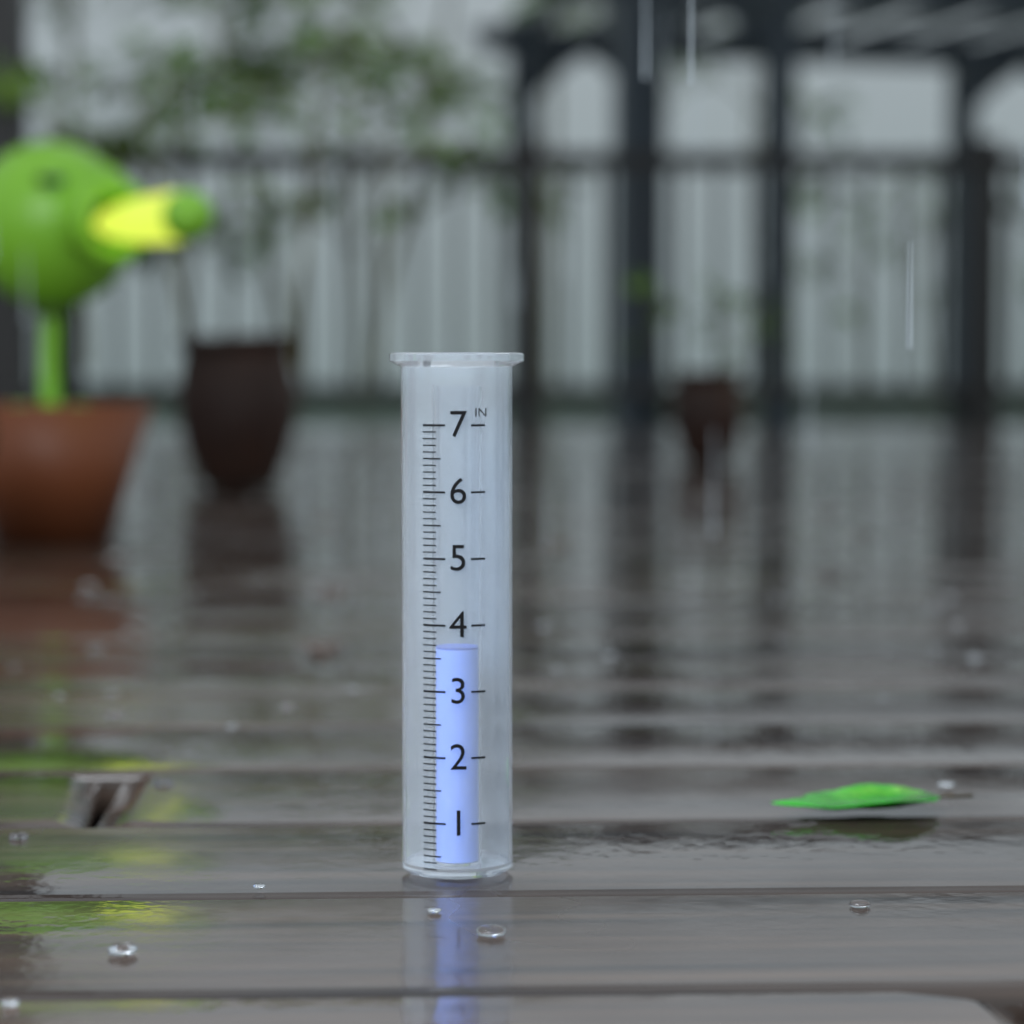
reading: 3.6 in
